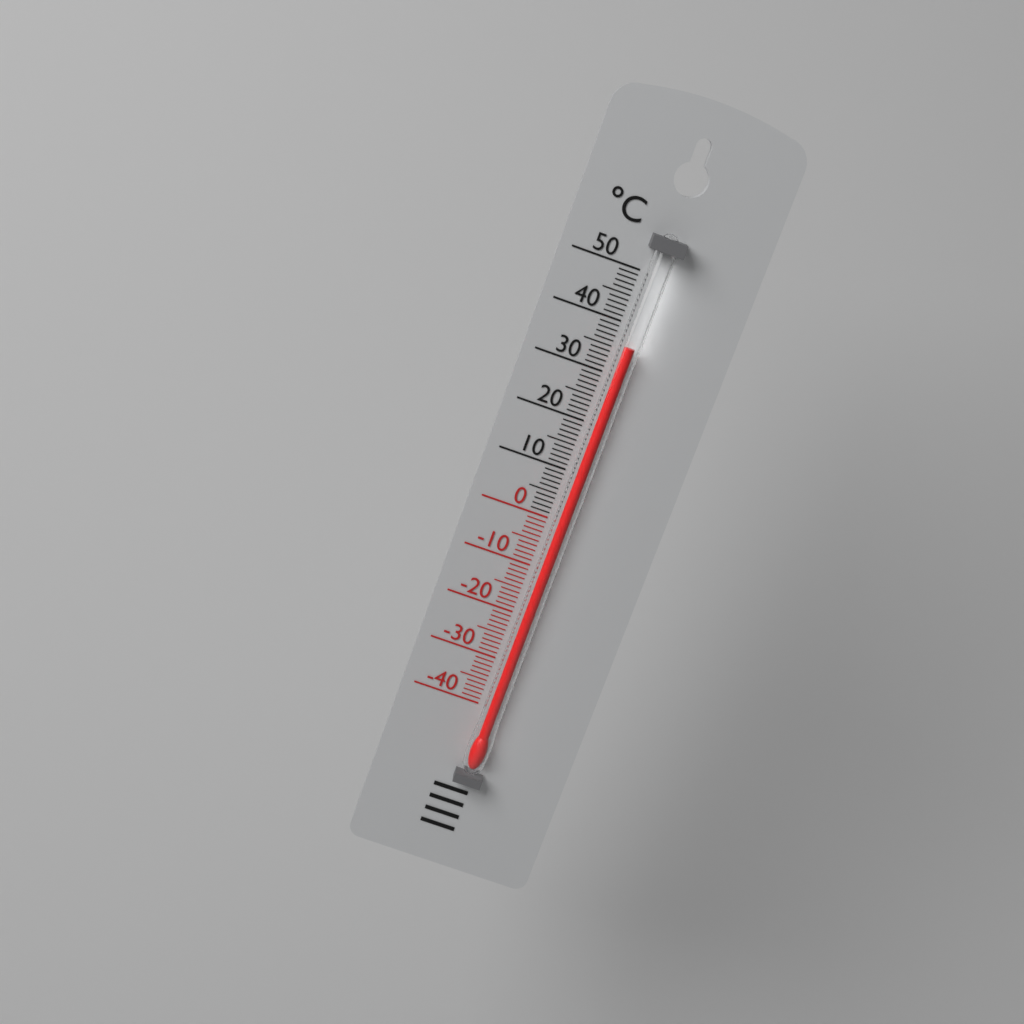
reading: 36 °C
